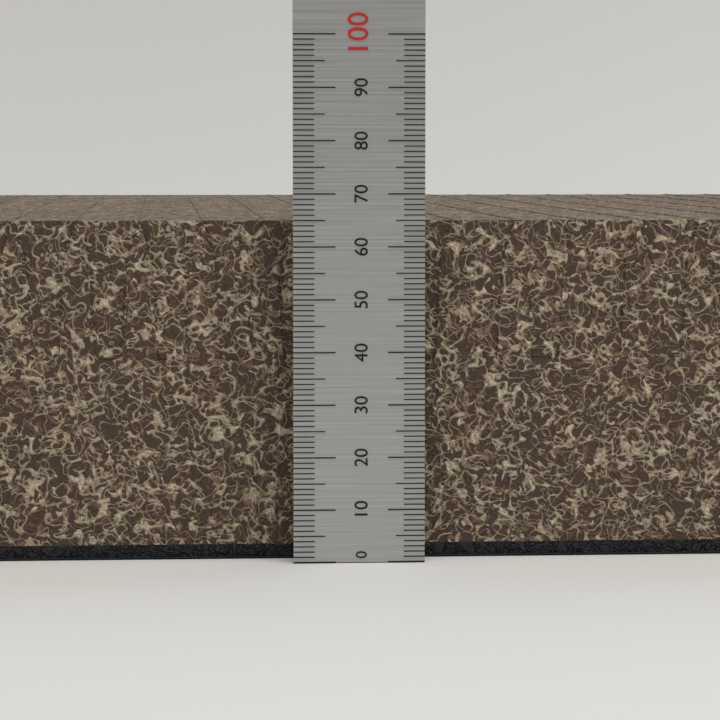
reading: 65 (no unit)
